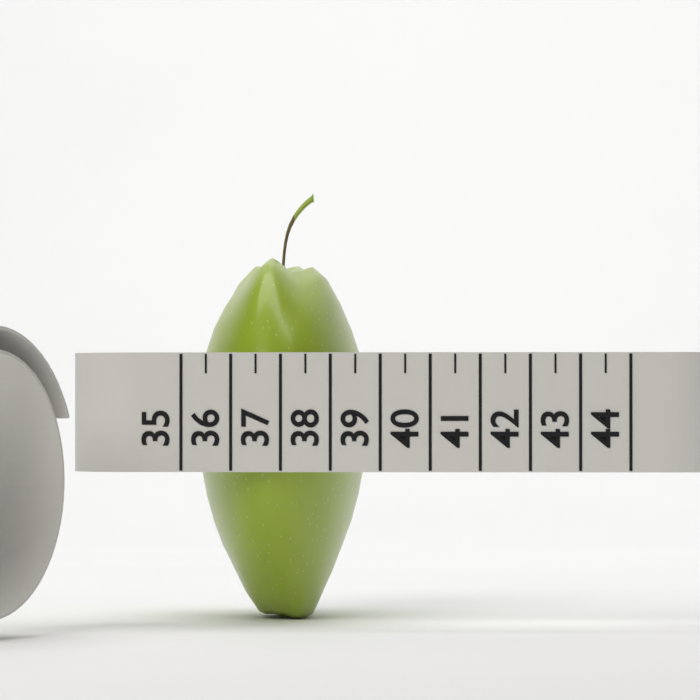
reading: 38.5 (no unit)
